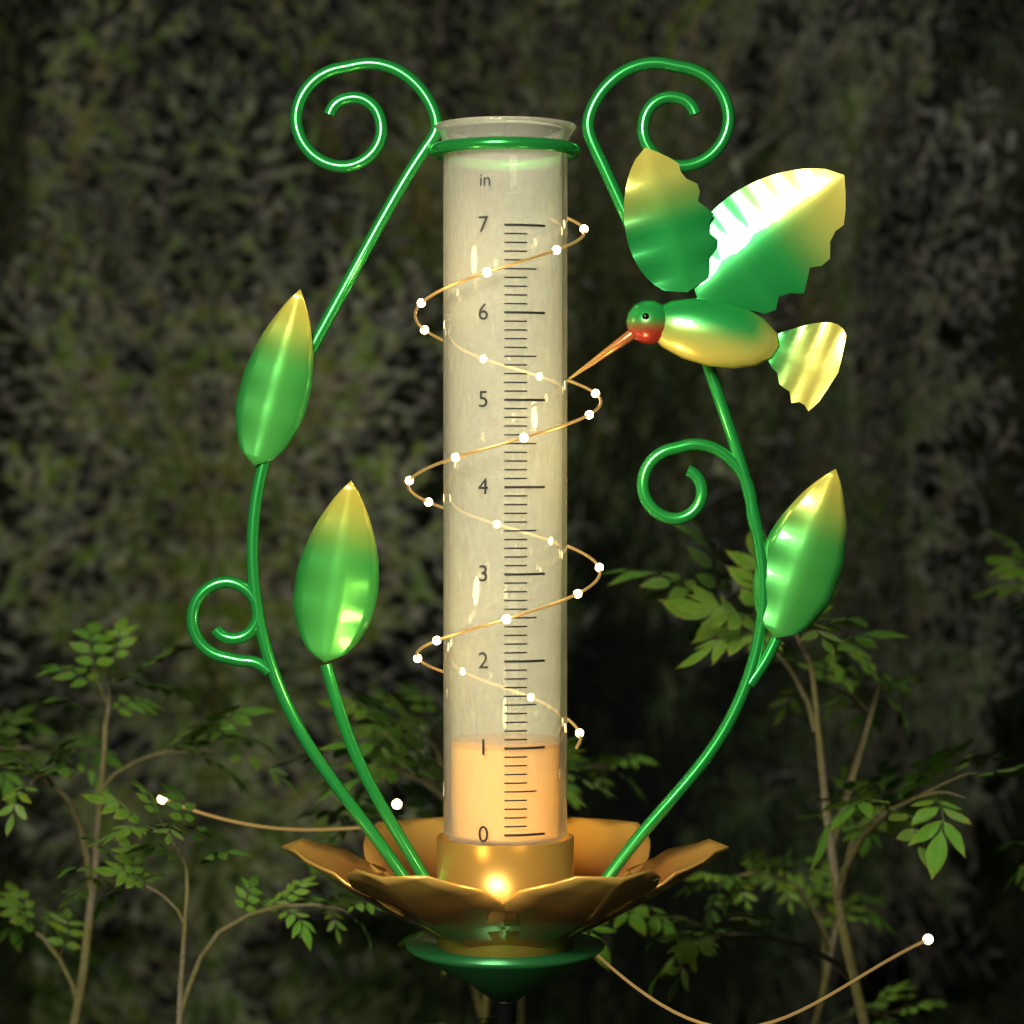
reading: 1.0 in
